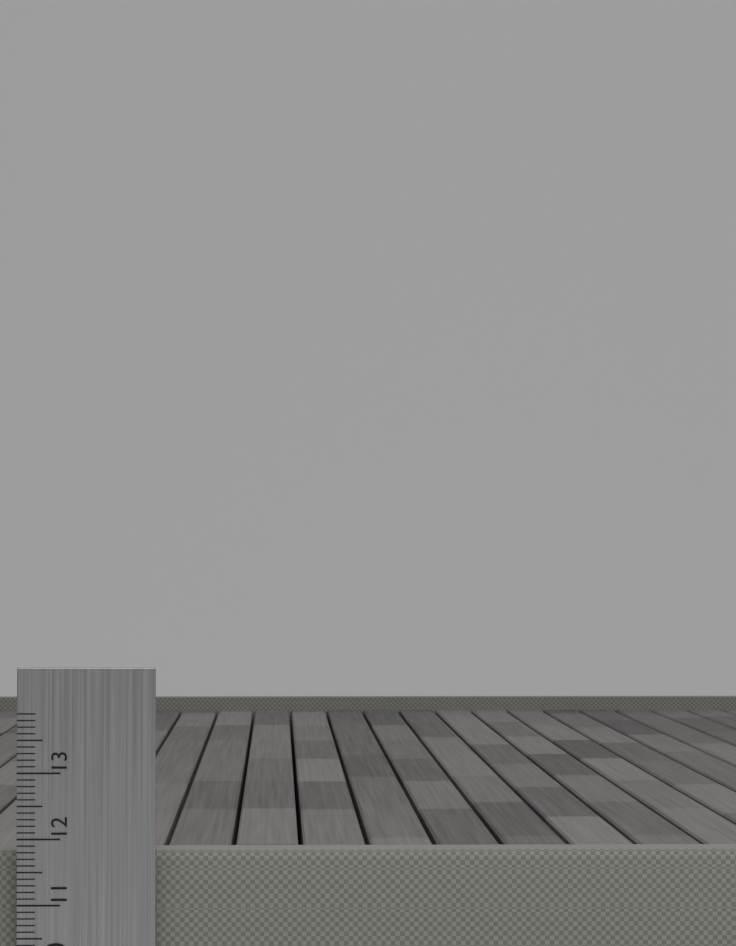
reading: 11.8 cm
